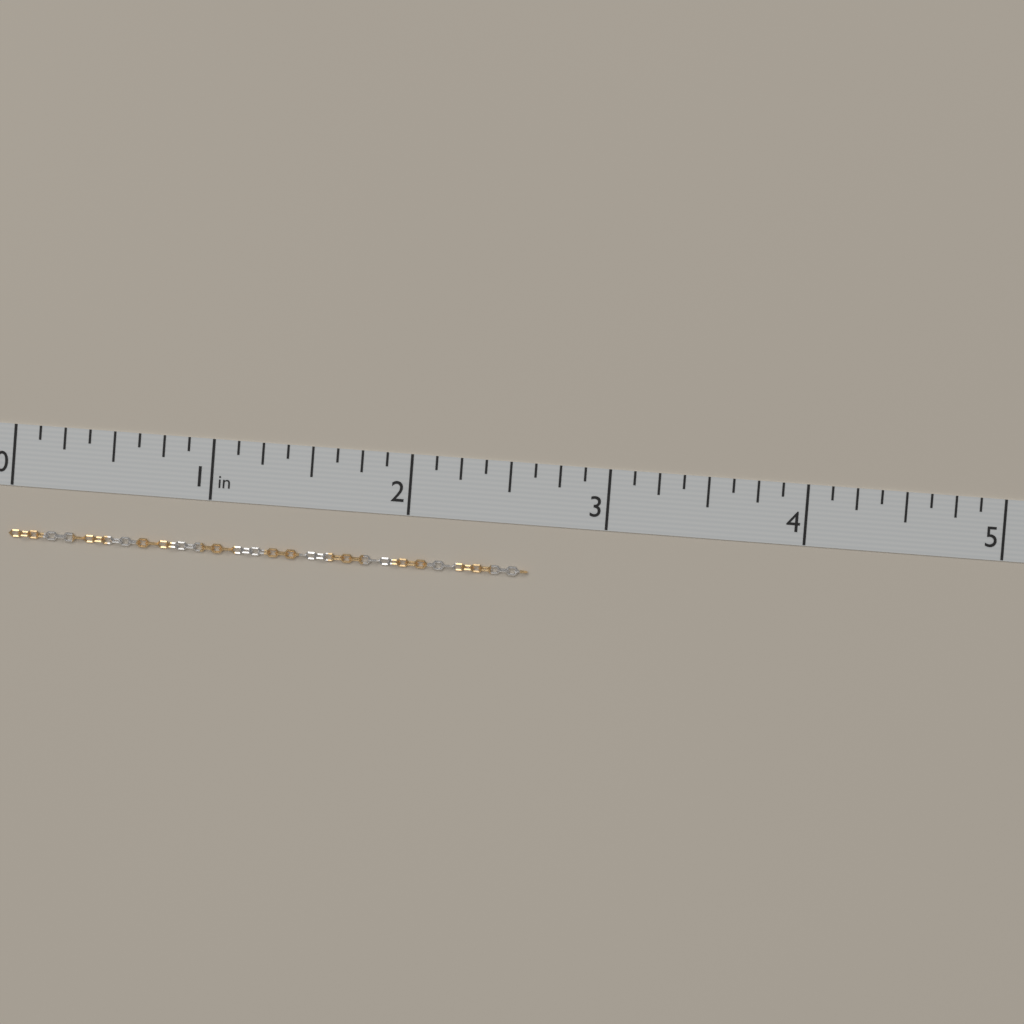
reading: 2.625 in
